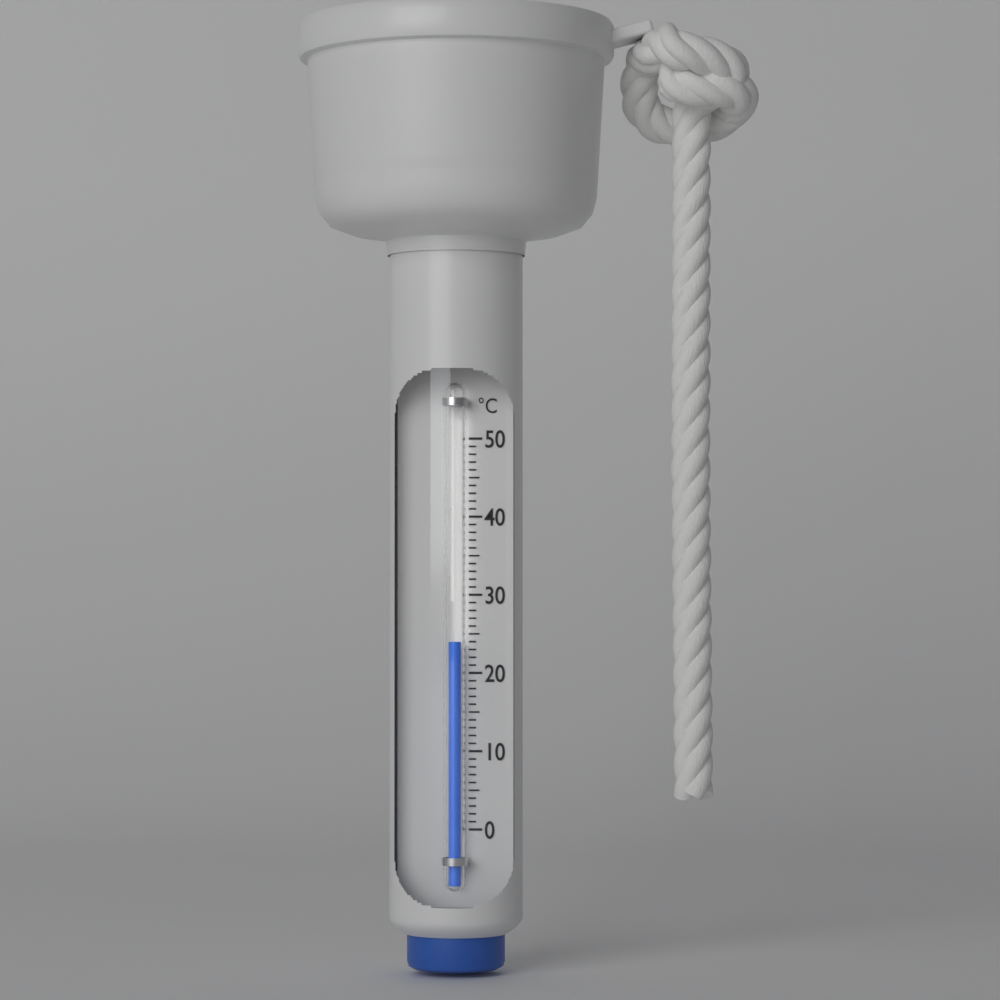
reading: 24 °C
